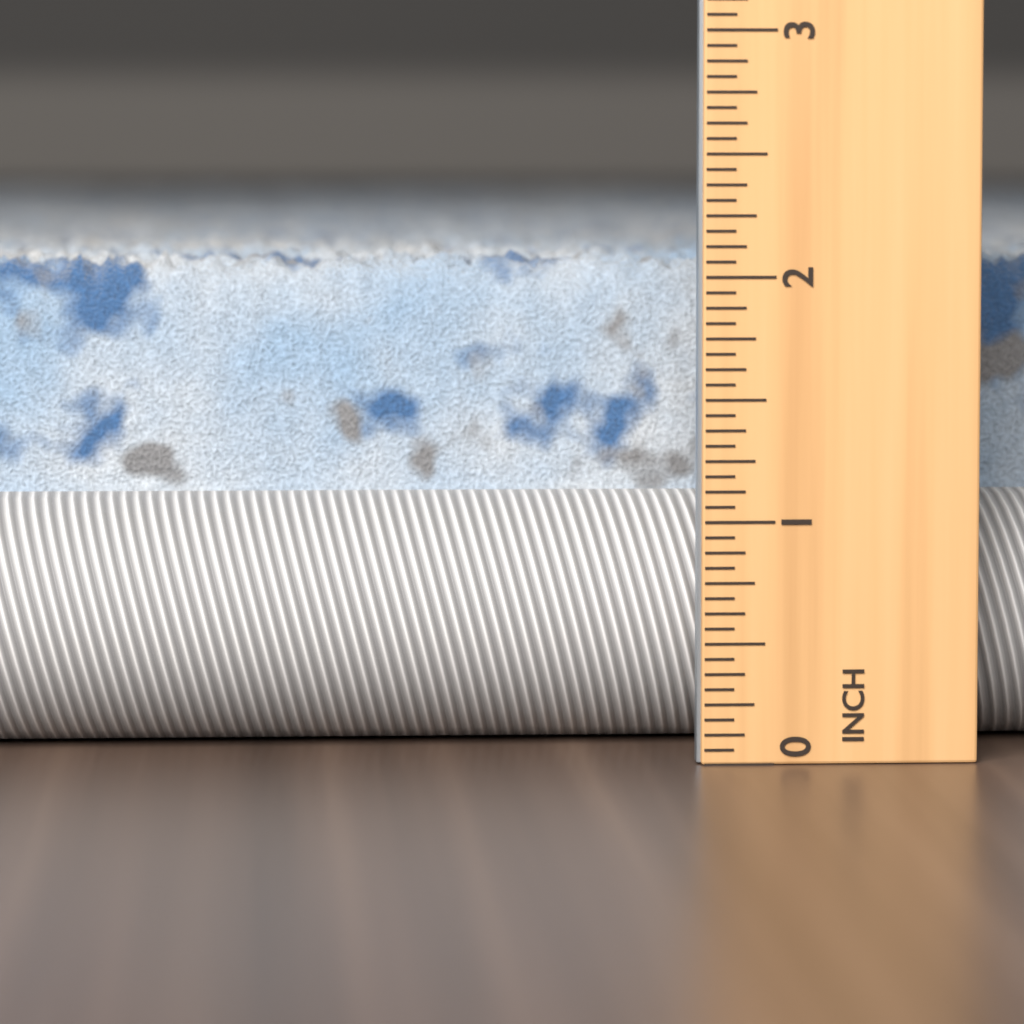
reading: 2.1250 in
